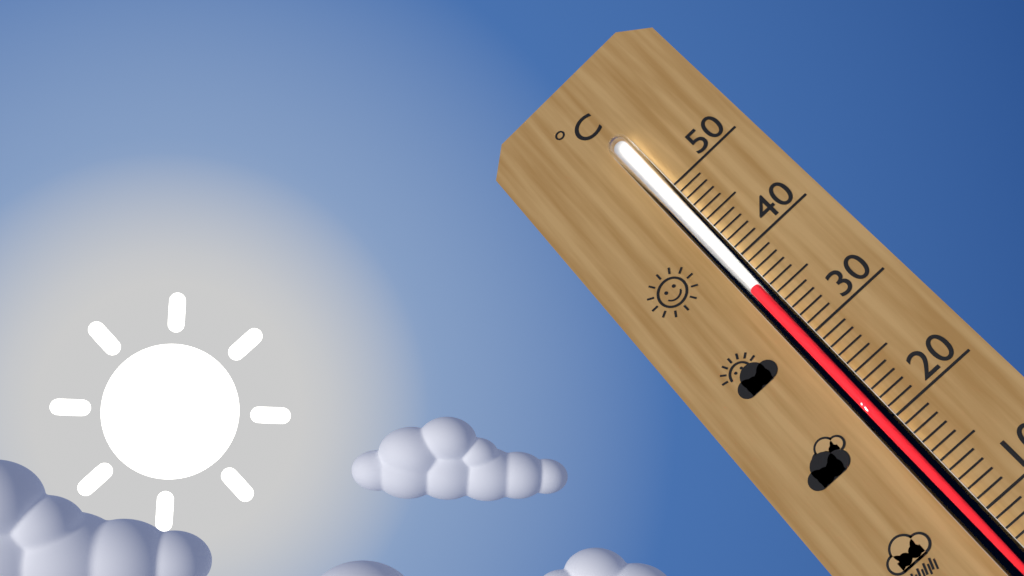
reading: 36 °C
